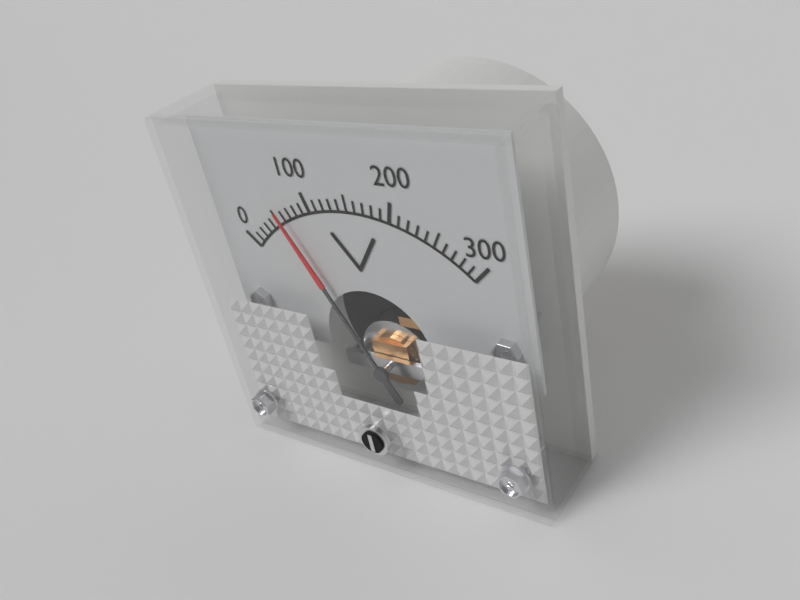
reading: 60 V
